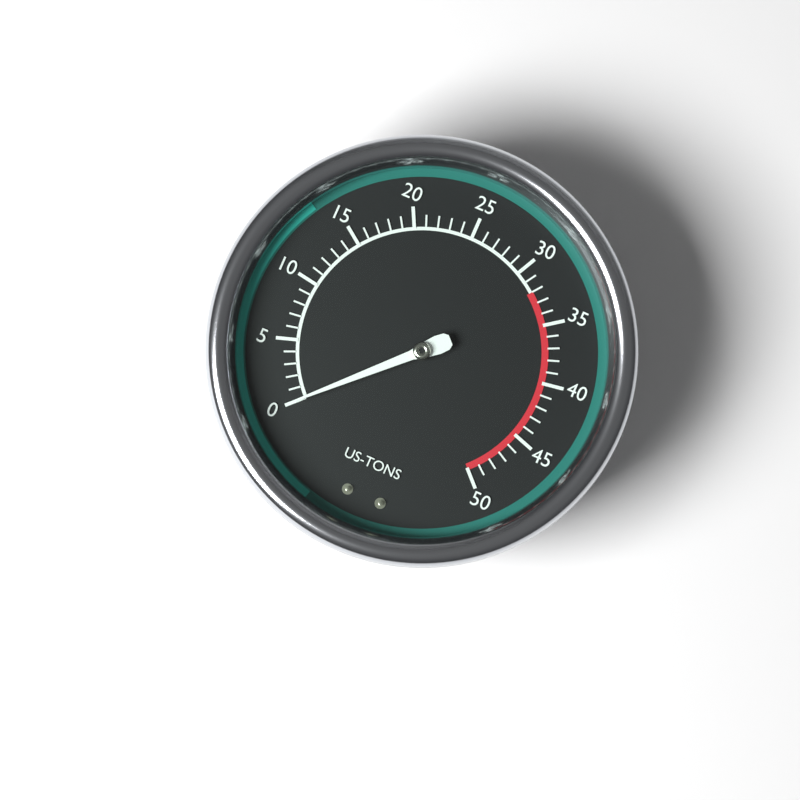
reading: 0 US-TONS
